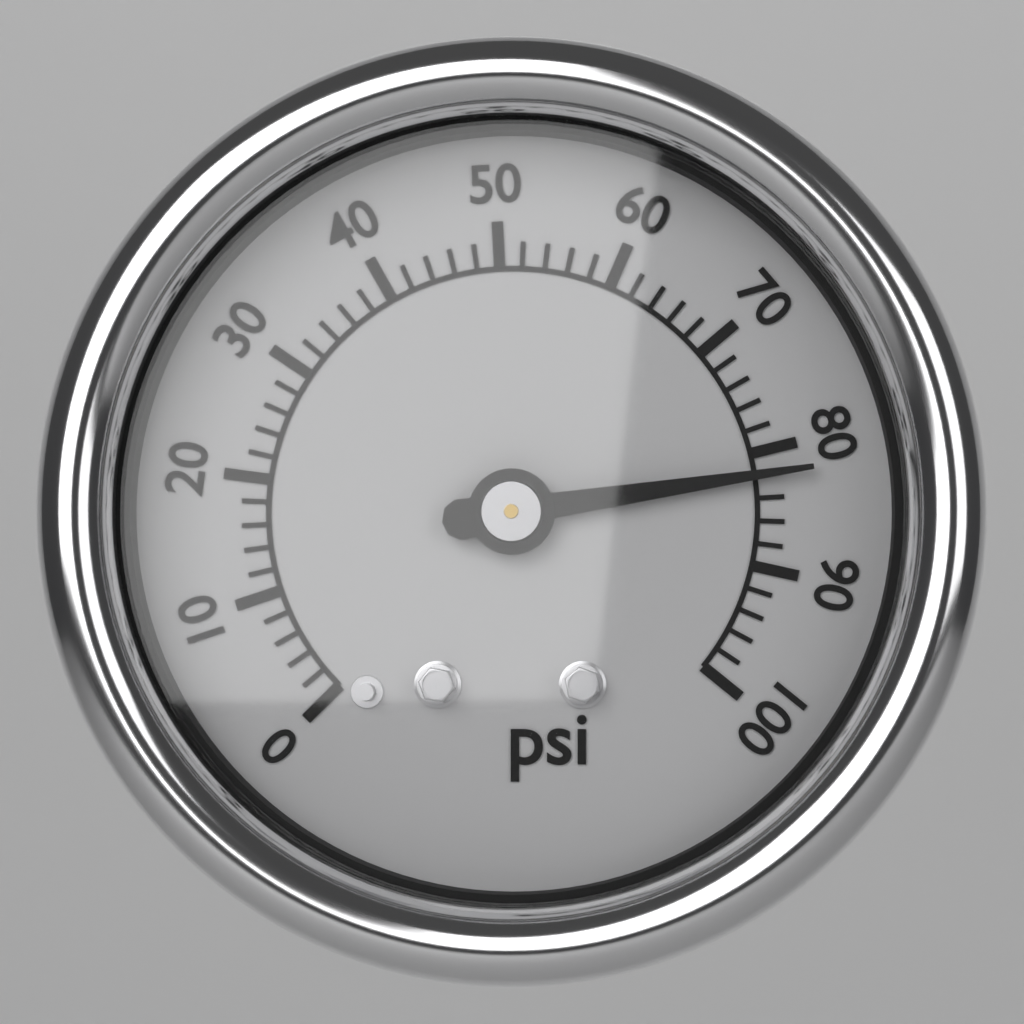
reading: 82 psi
